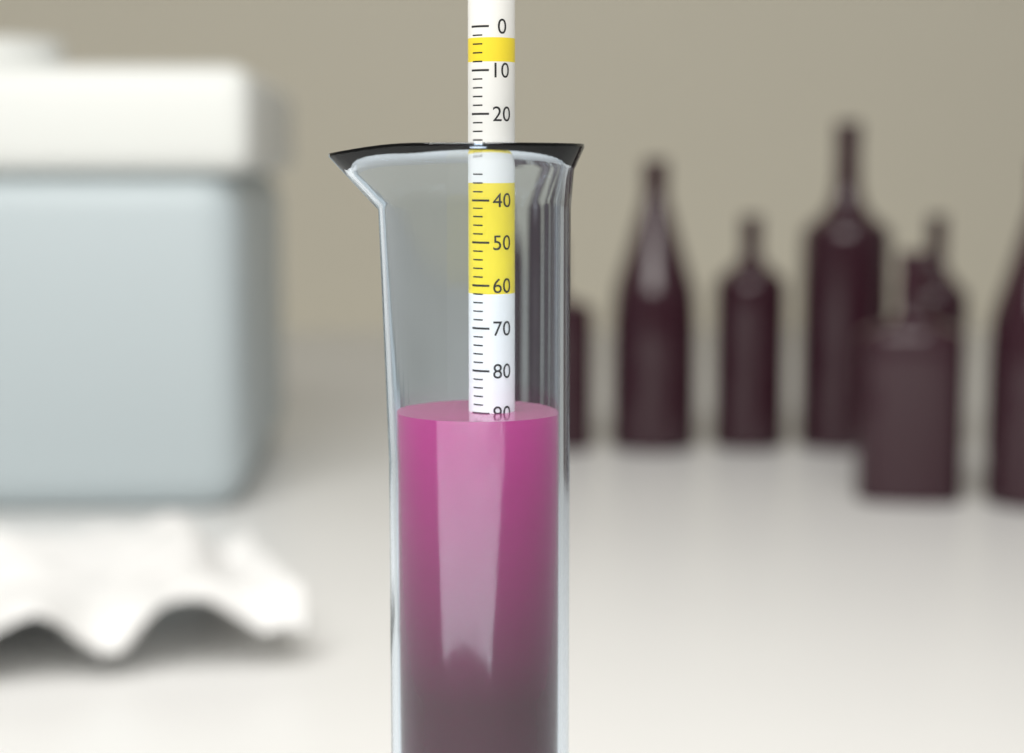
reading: 90 (no unit)
